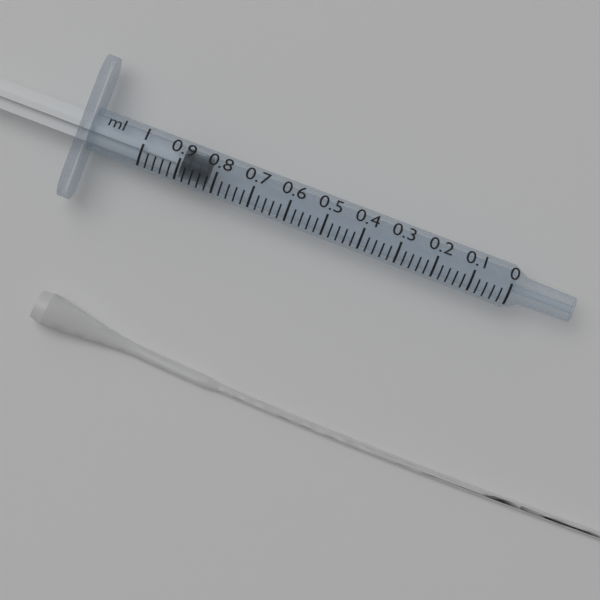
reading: 0.82 ml
